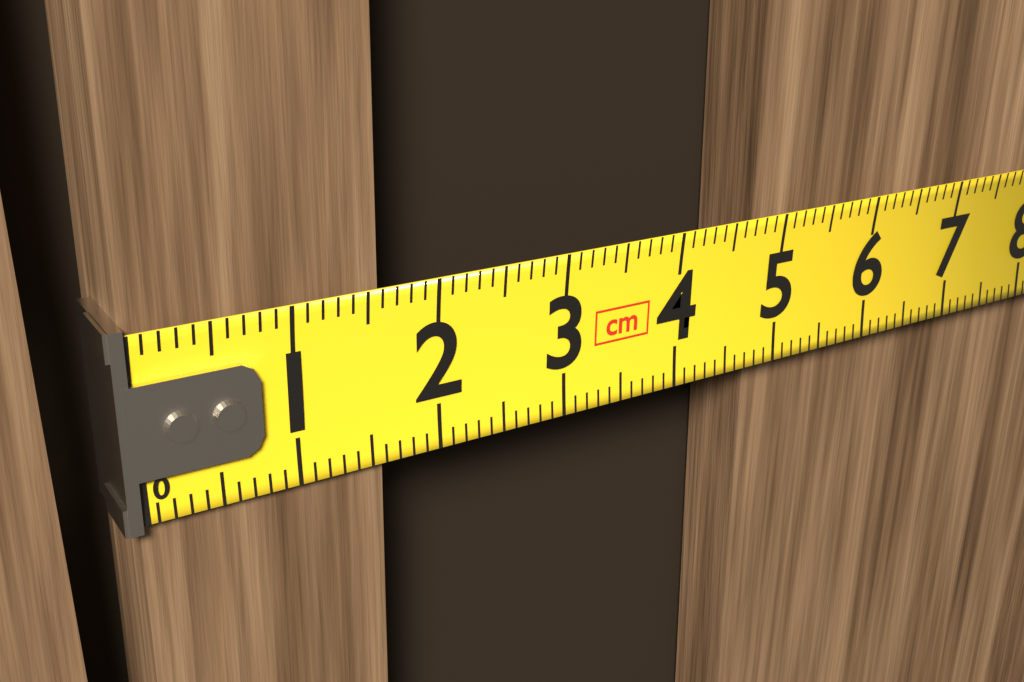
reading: 1.6 cm
